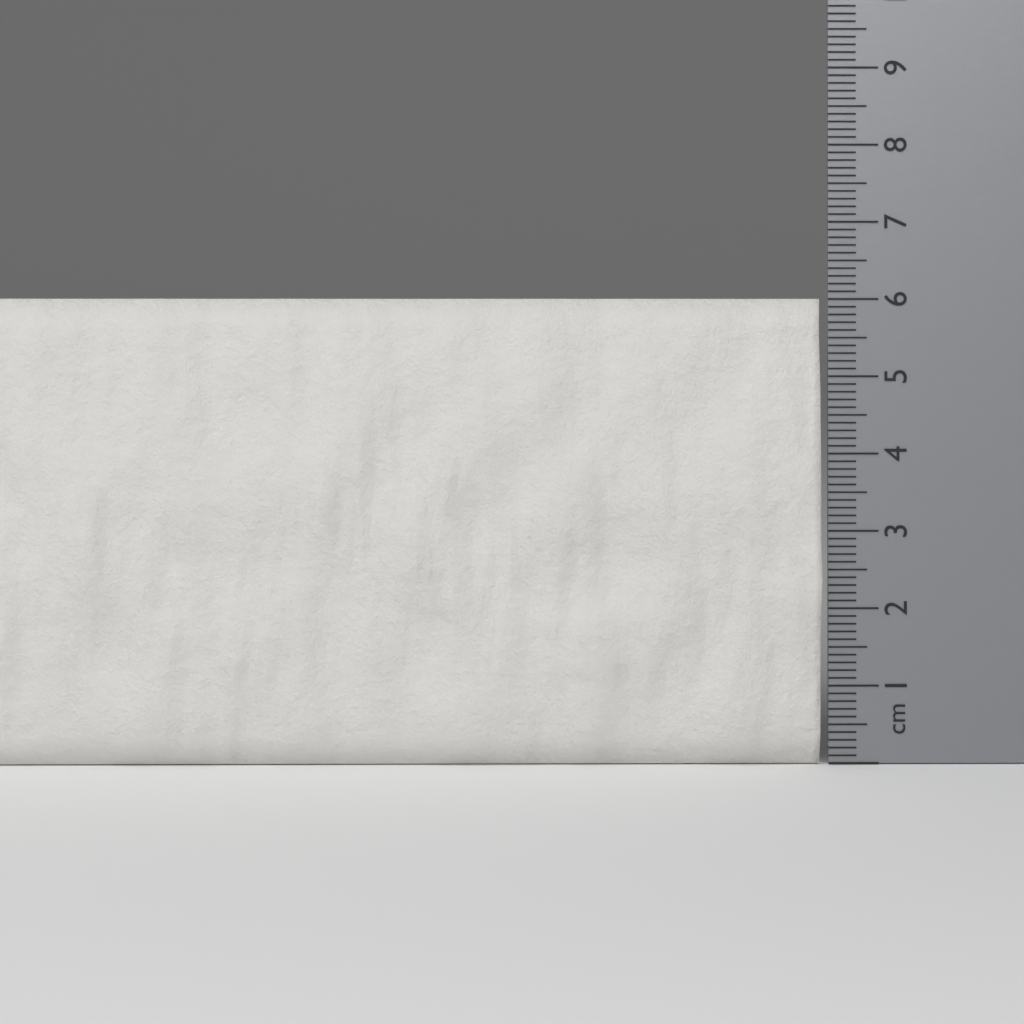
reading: 6.0 cm
